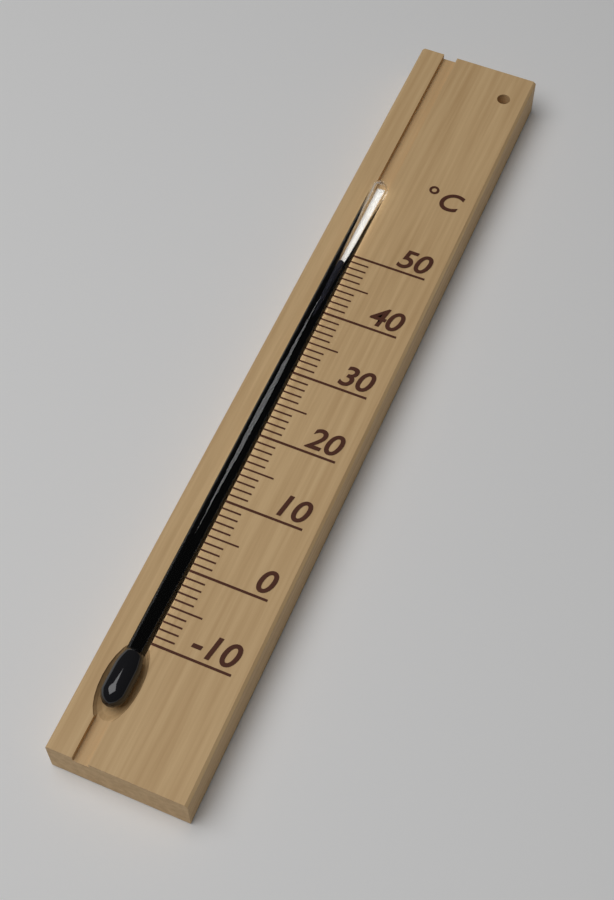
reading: 48 °C
